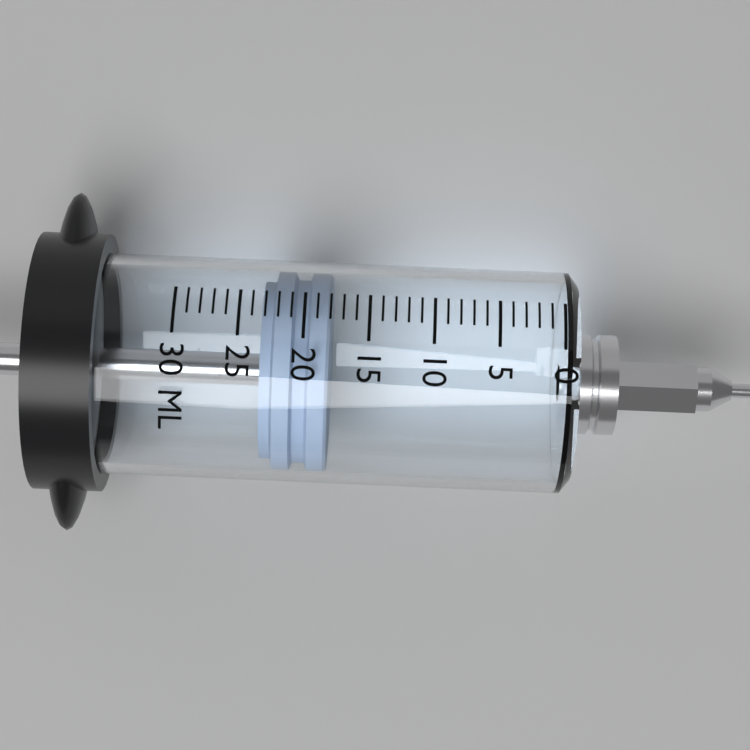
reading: 18 ml
